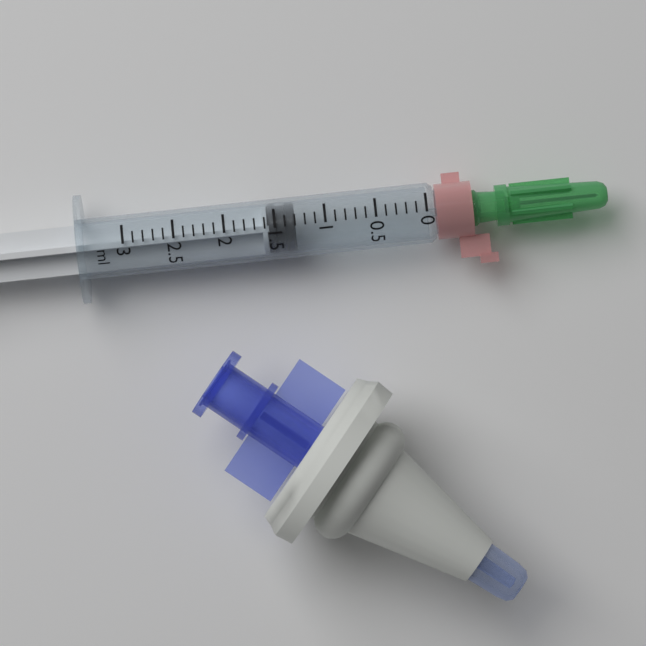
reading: 1.3 ml
